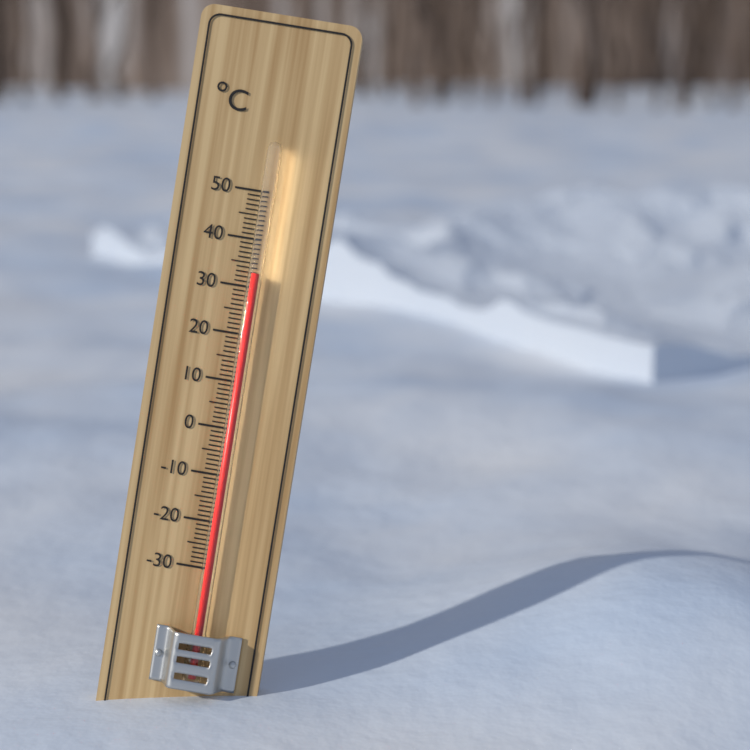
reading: 33 °C
